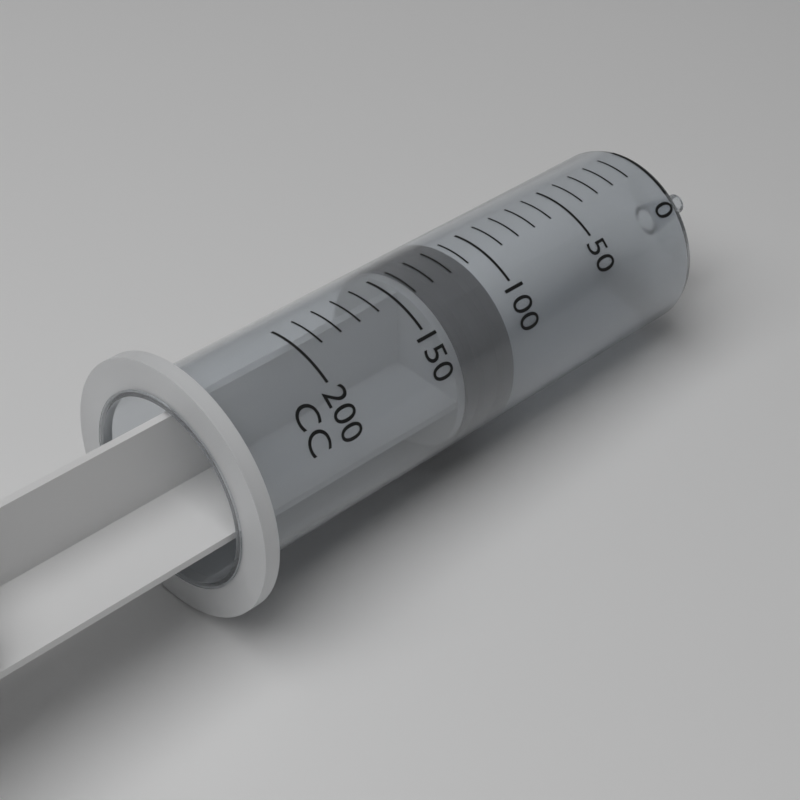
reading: 110 cc
